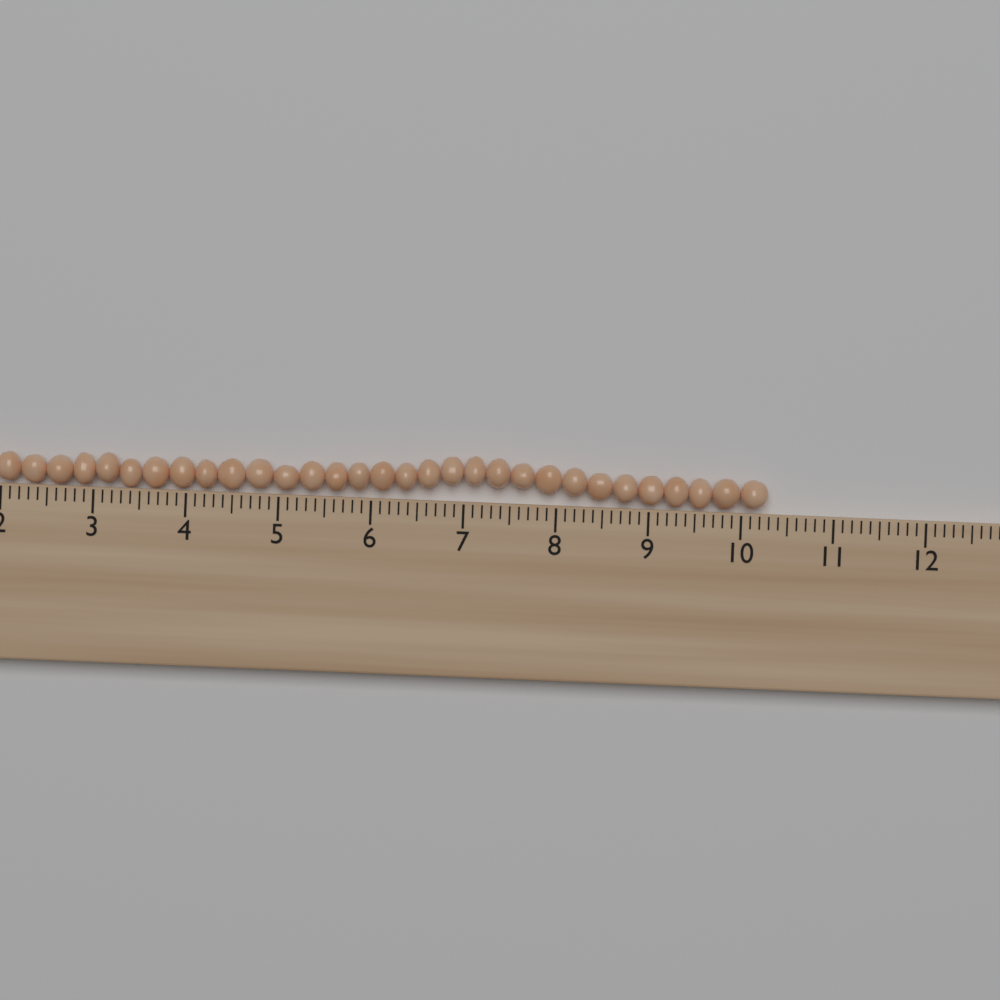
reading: 10.3 cm
